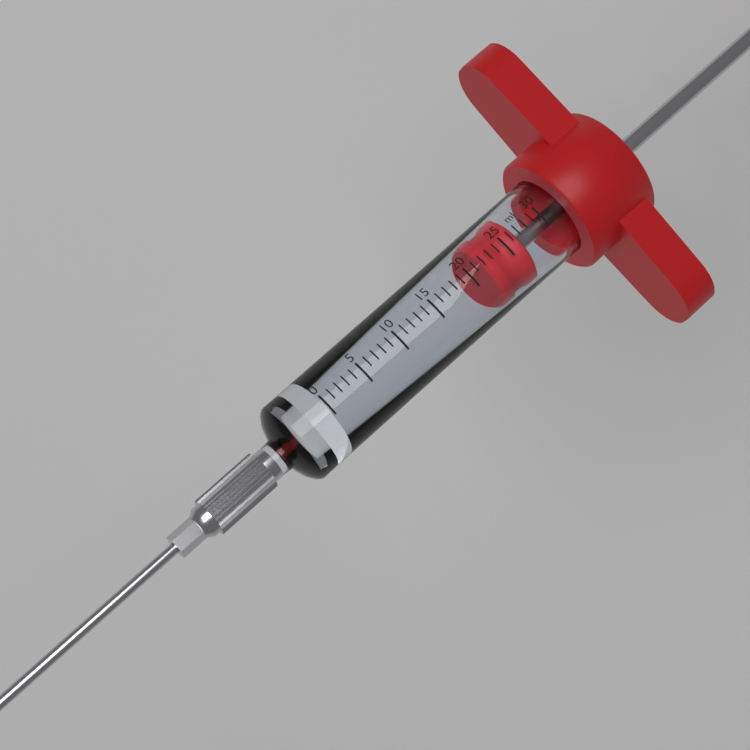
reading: 22 ml
